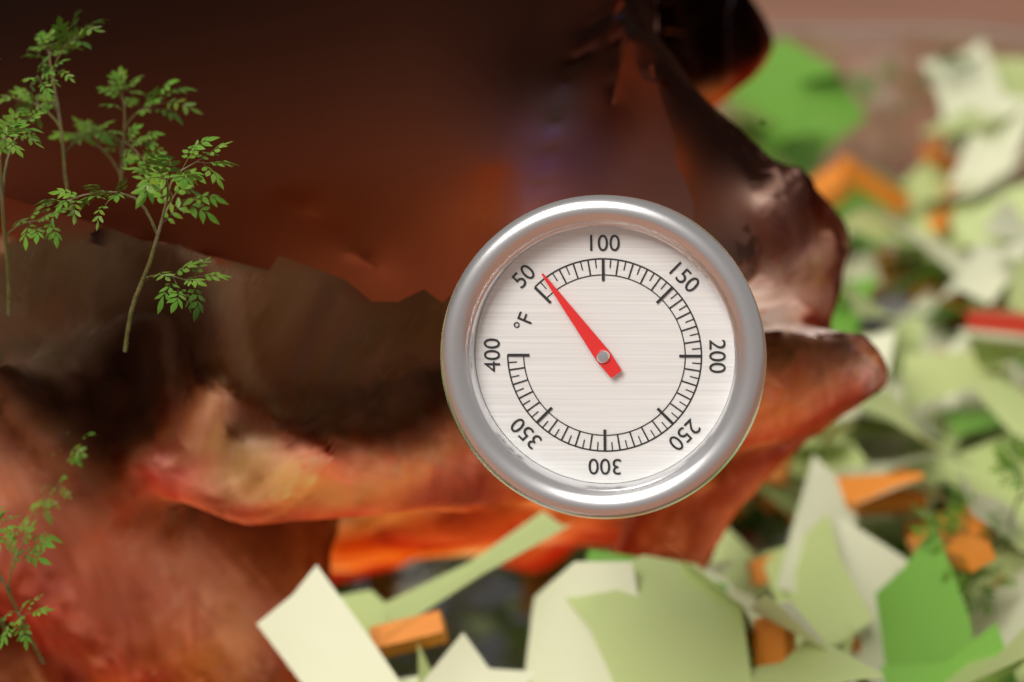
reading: 60 °F
